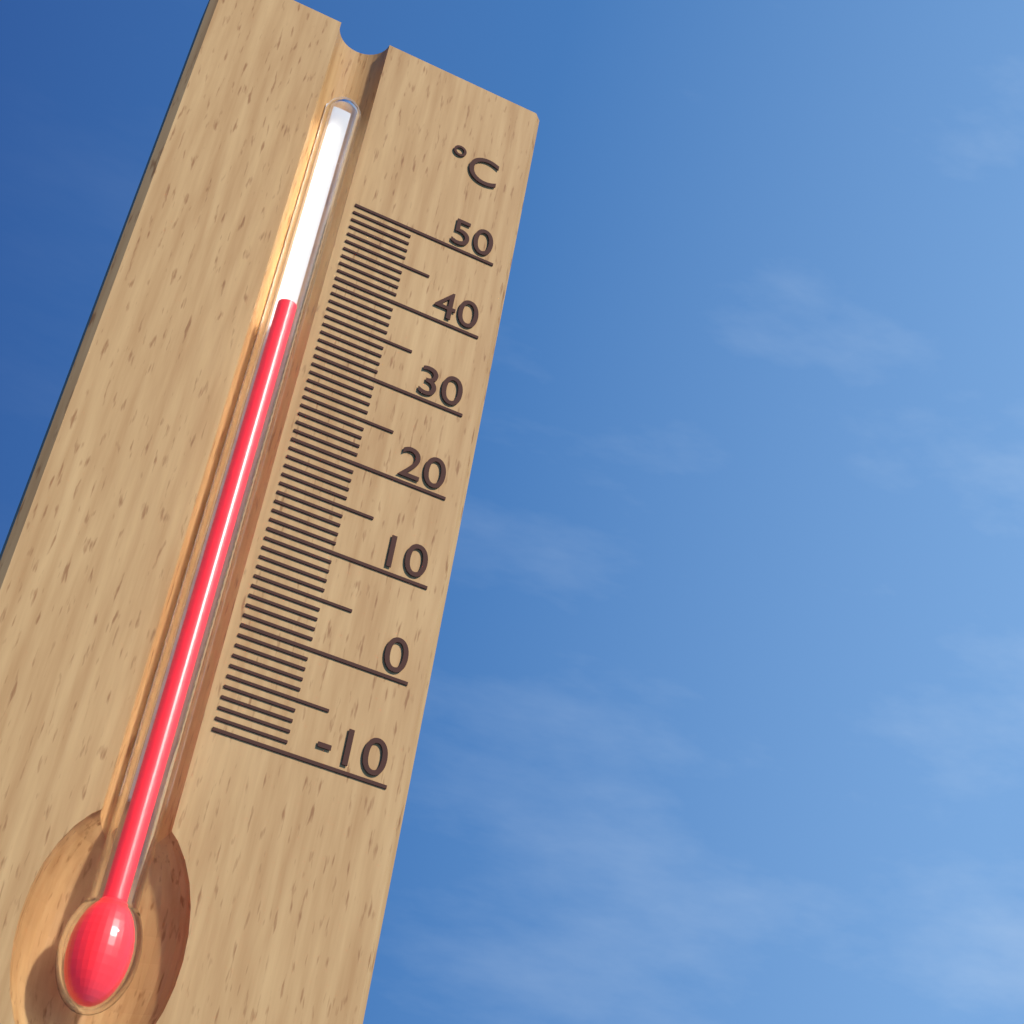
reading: 34 °C
